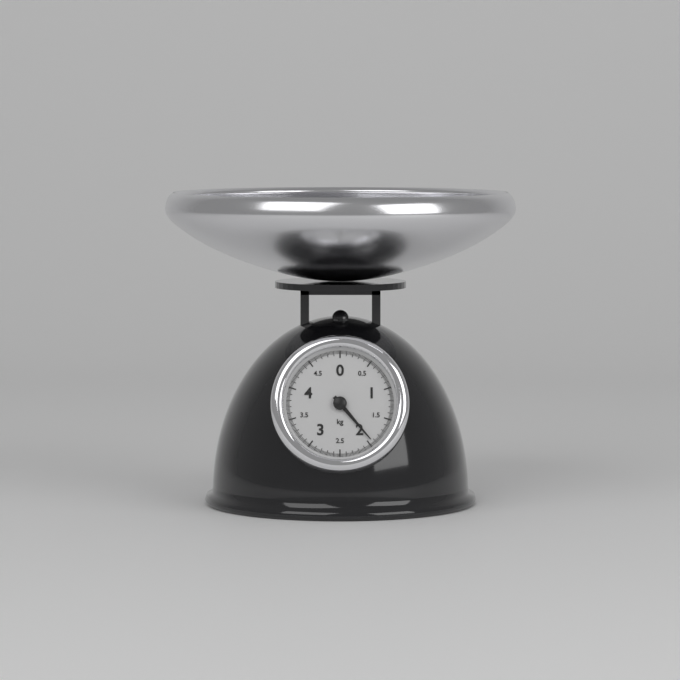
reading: 1.94 kg
